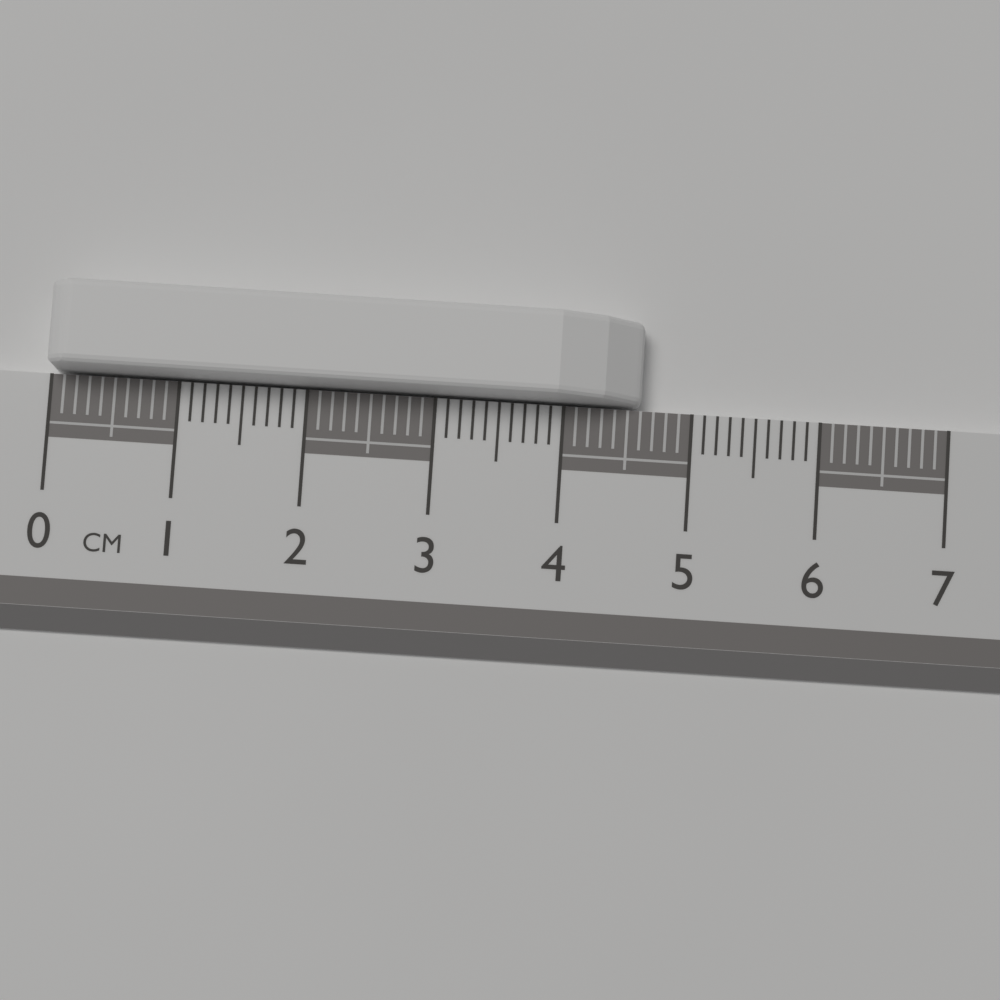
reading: 4.6 cm
